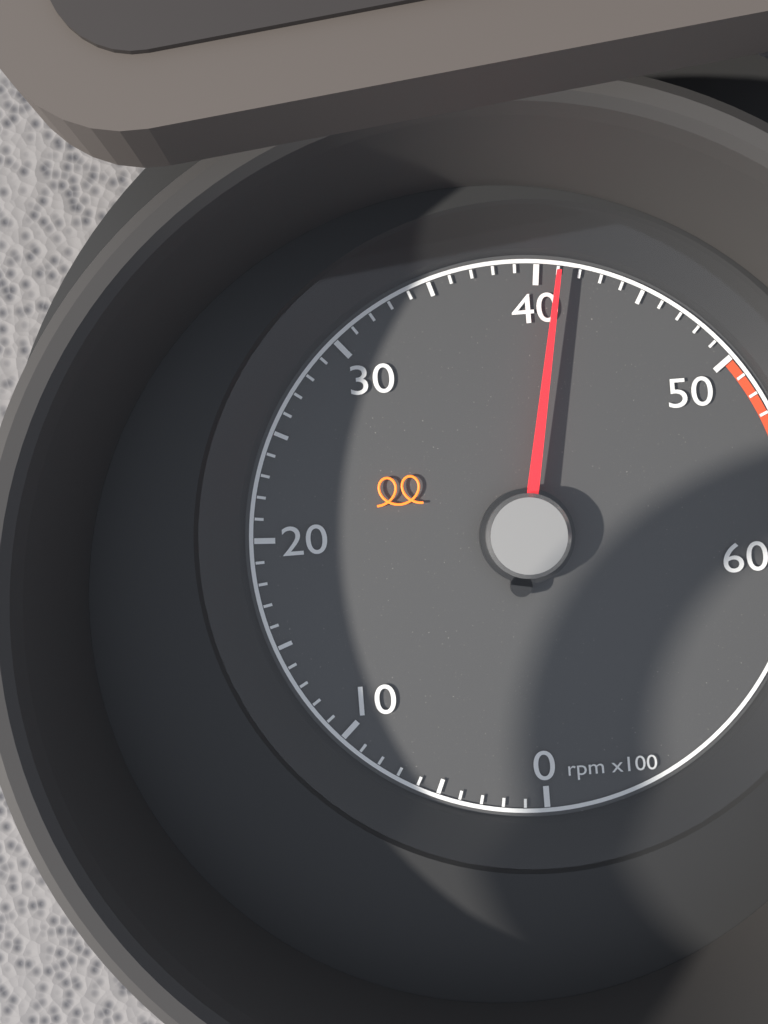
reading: 4100 rpm
